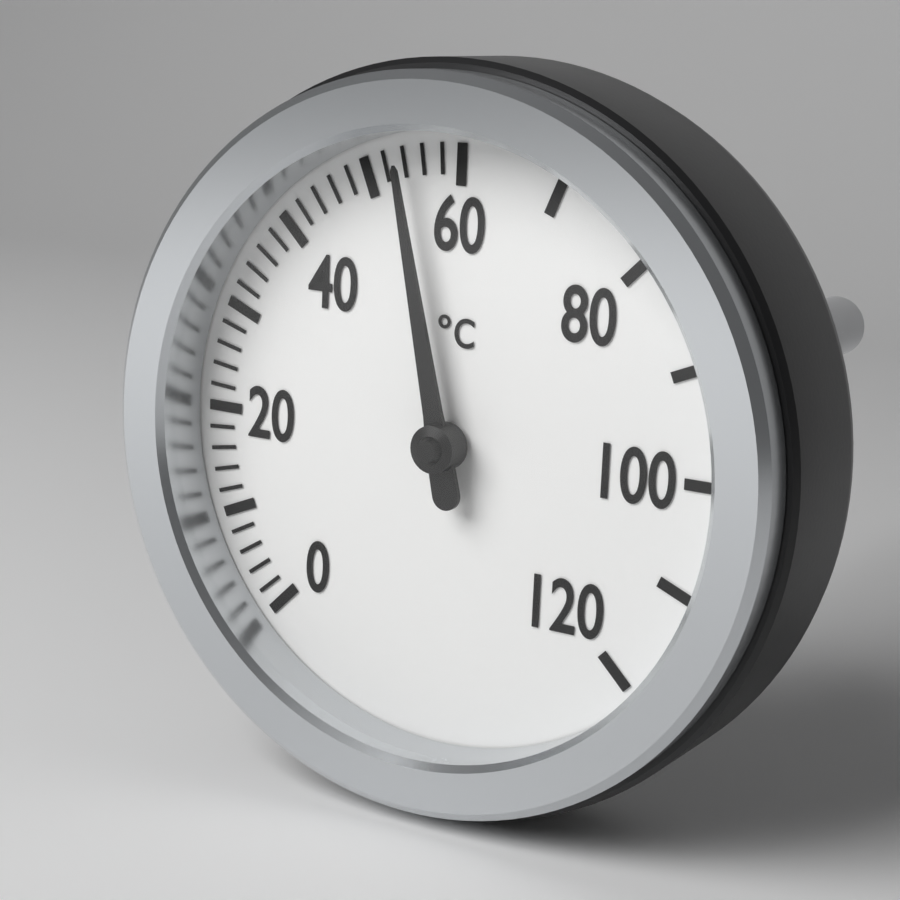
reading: 54 °C
